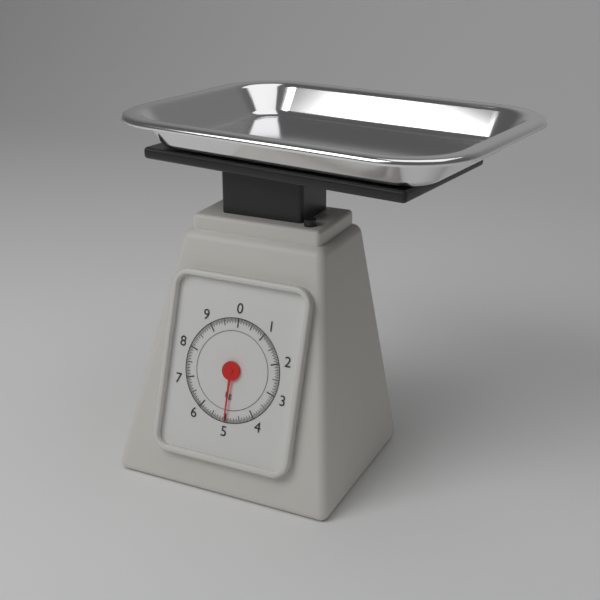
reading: 5.00 kg
